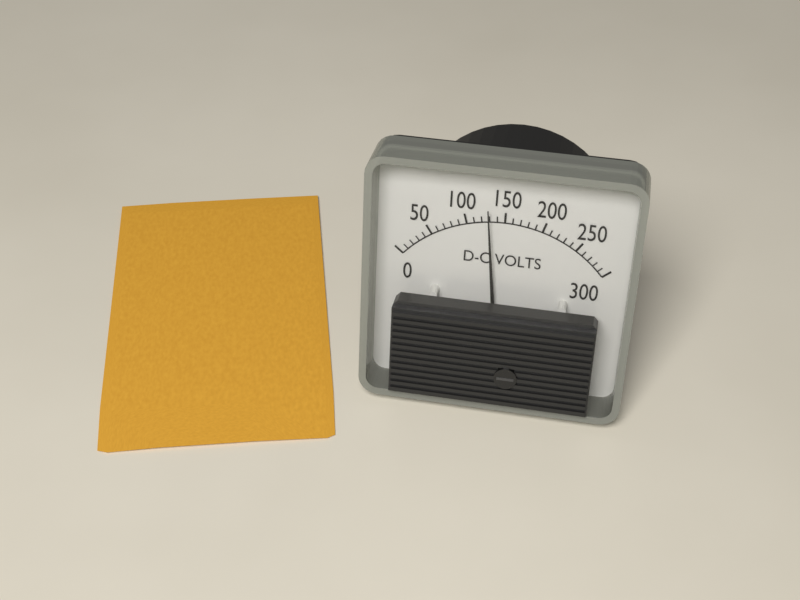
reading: 130 V
